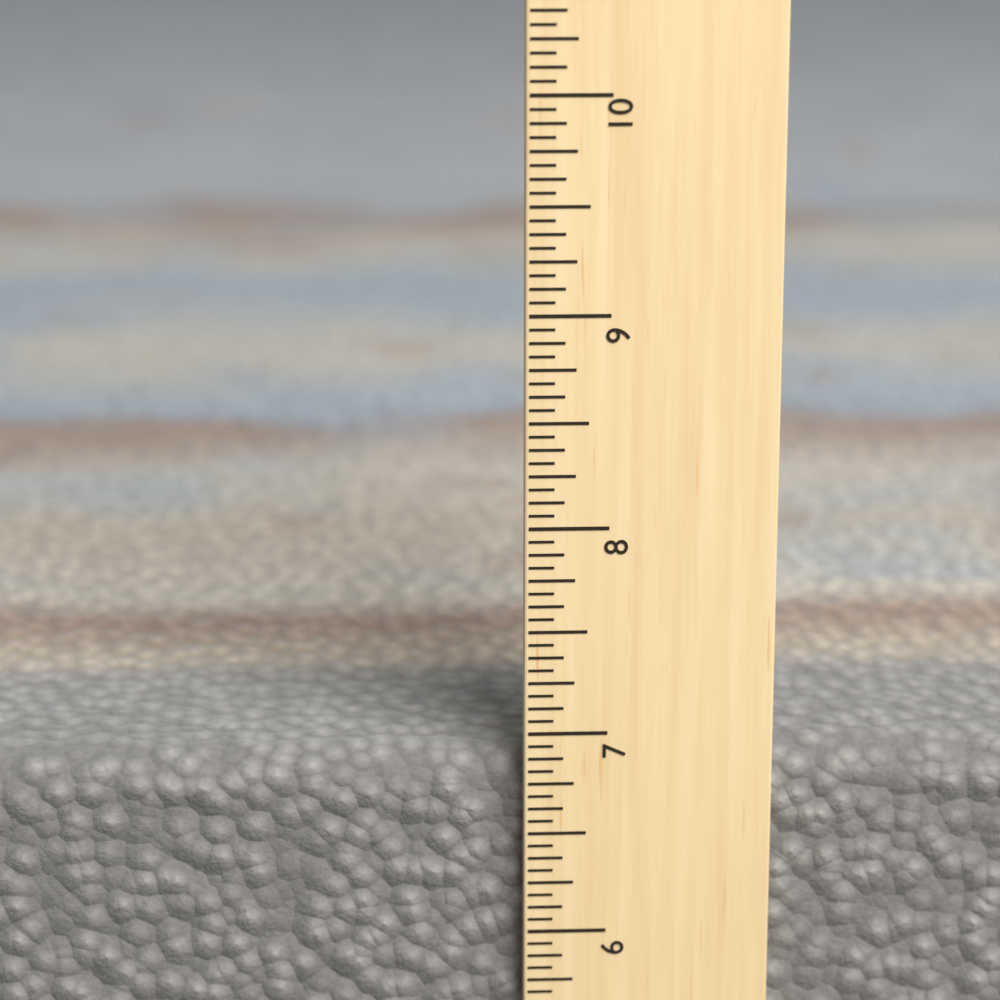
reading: 6.8750 in
